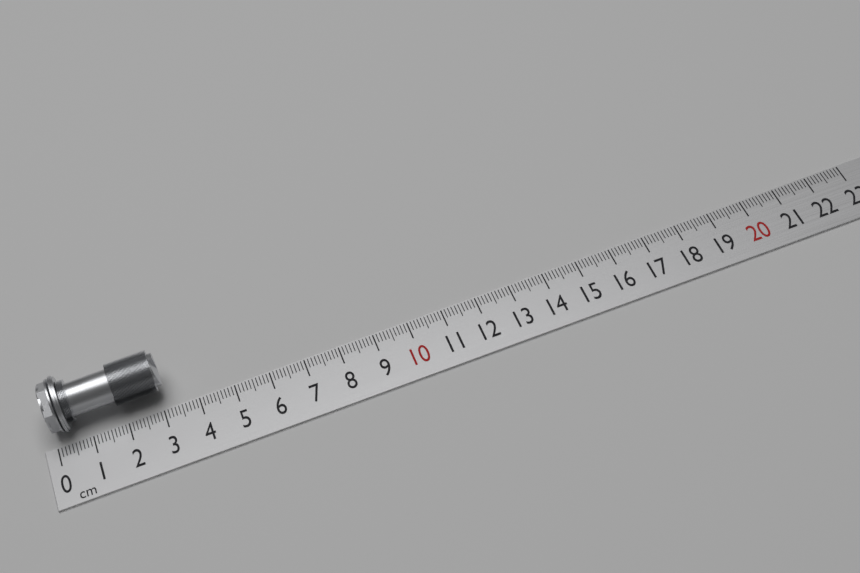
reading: 3.2 cm
